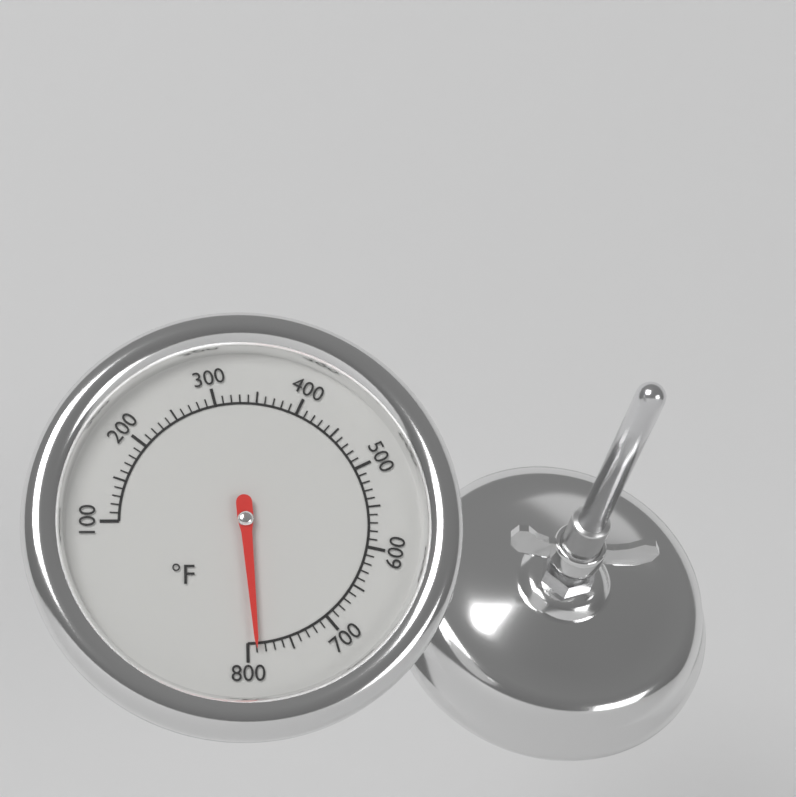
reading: 790 °F
